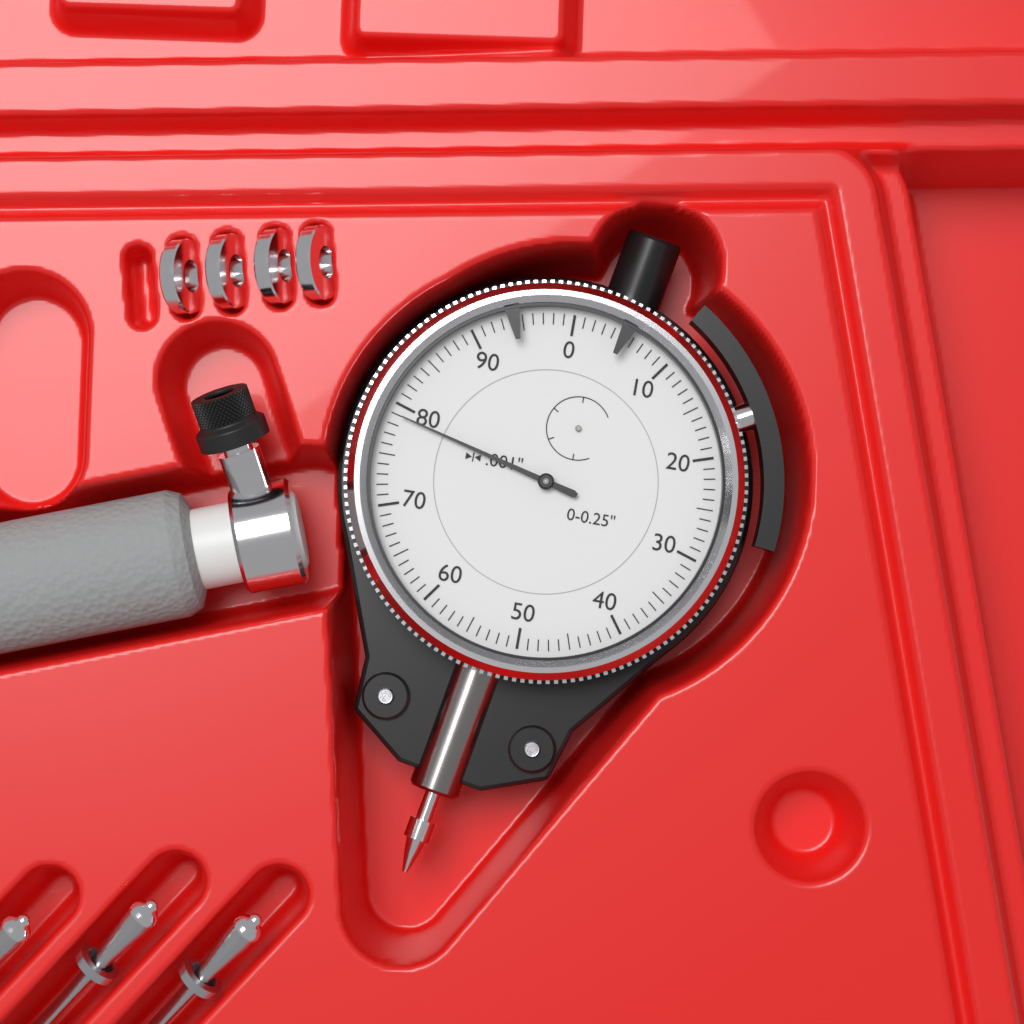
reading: 0.079 in
